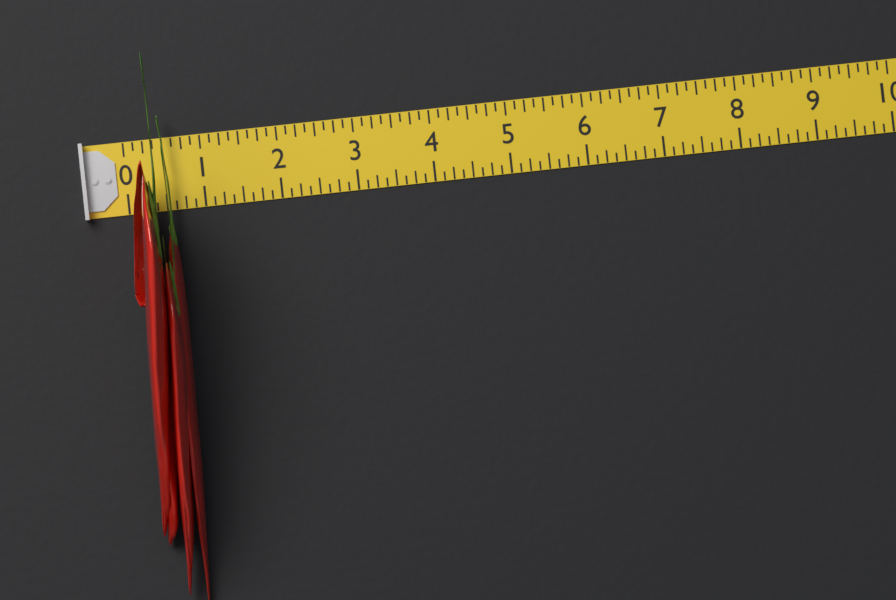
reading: 0.625 (no unit)
